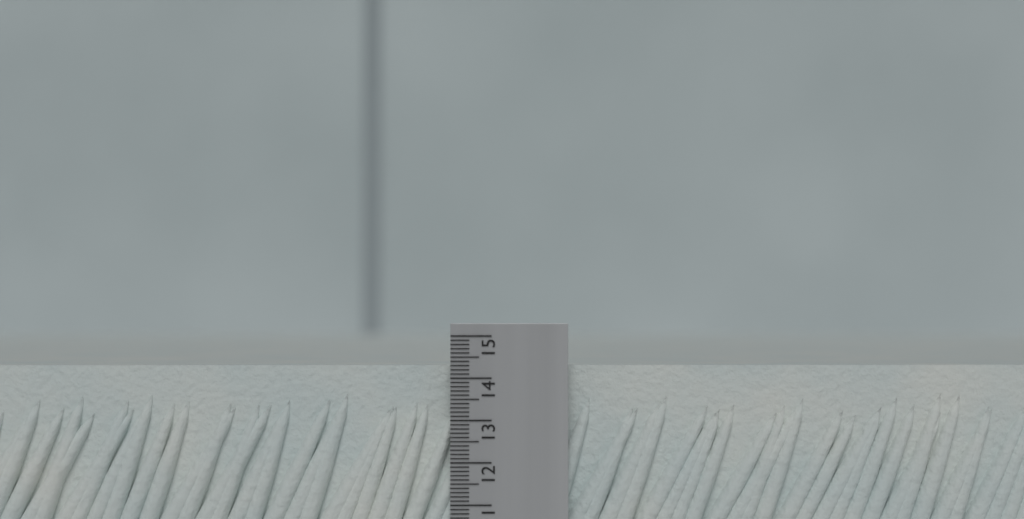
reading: 14.3 (no unit)
